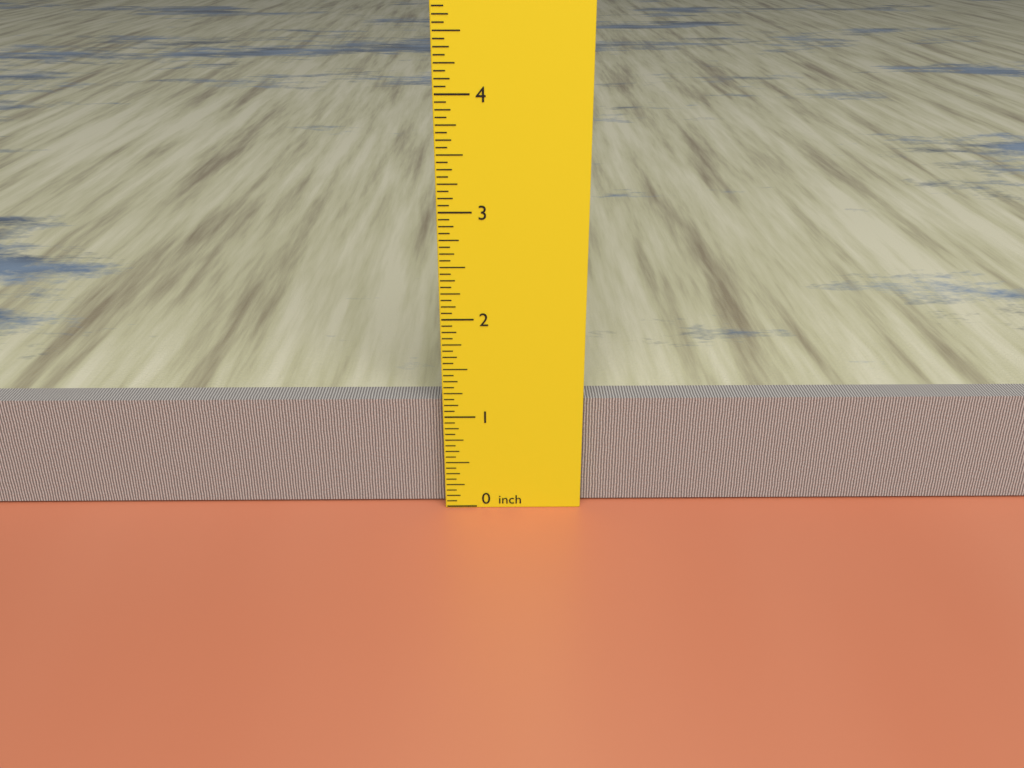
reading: 1.1250 inch
